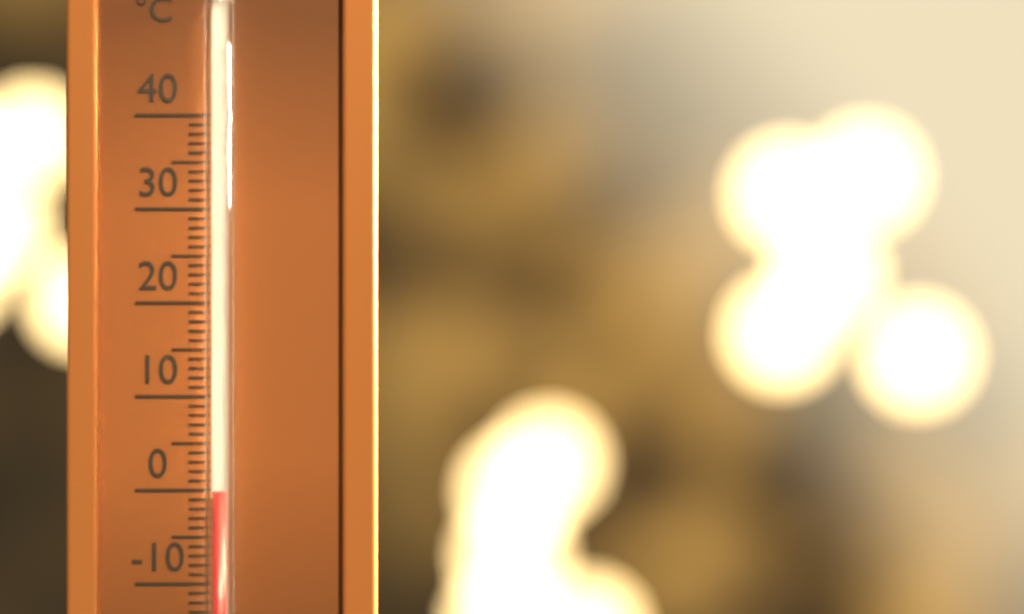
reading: 0 °C
